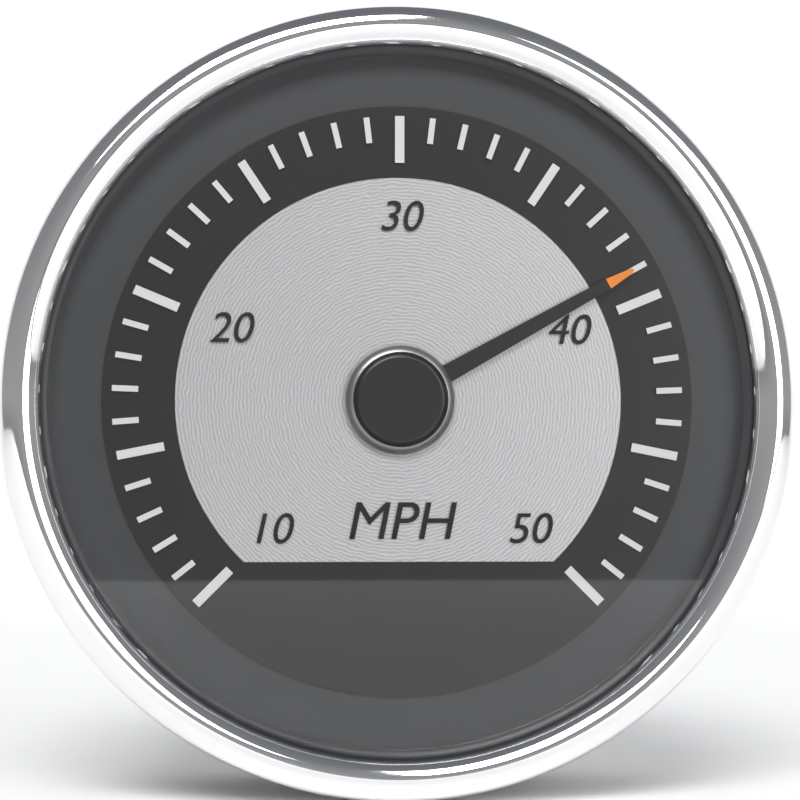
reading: 39 mph
